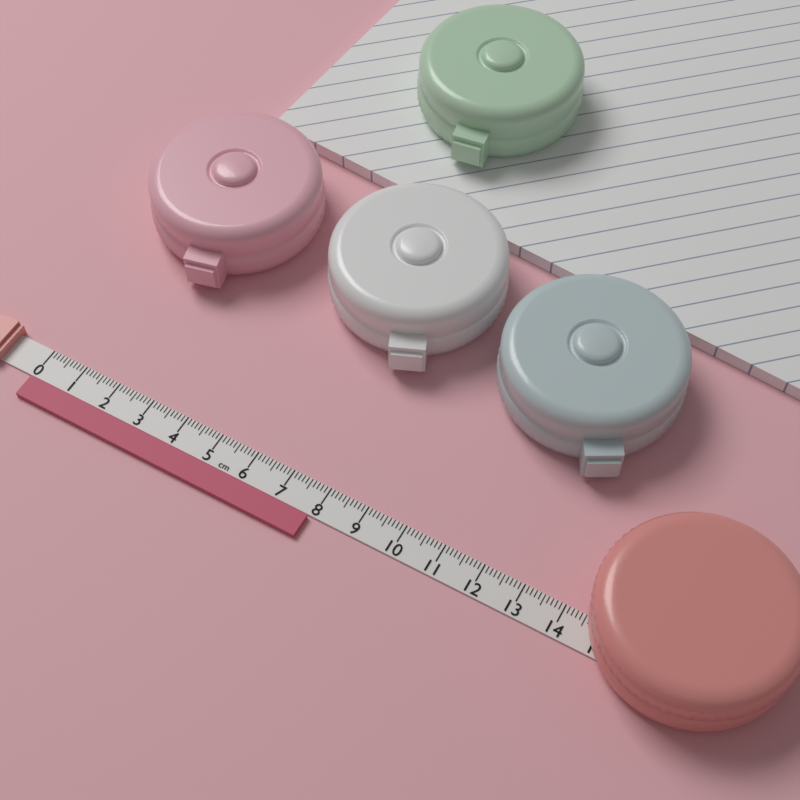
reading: 7.9 cm
